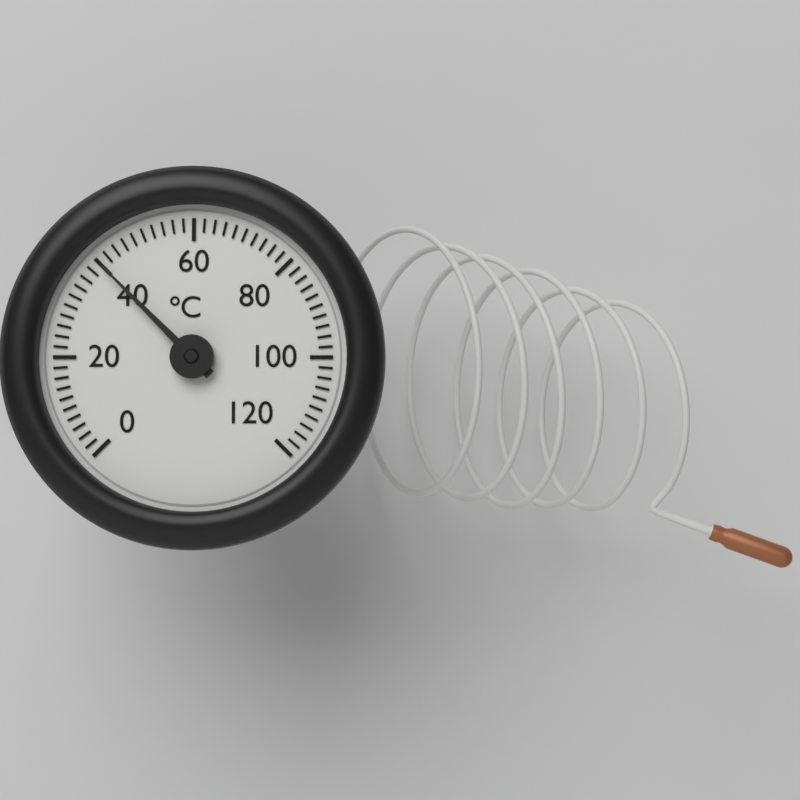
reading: 40 °C
